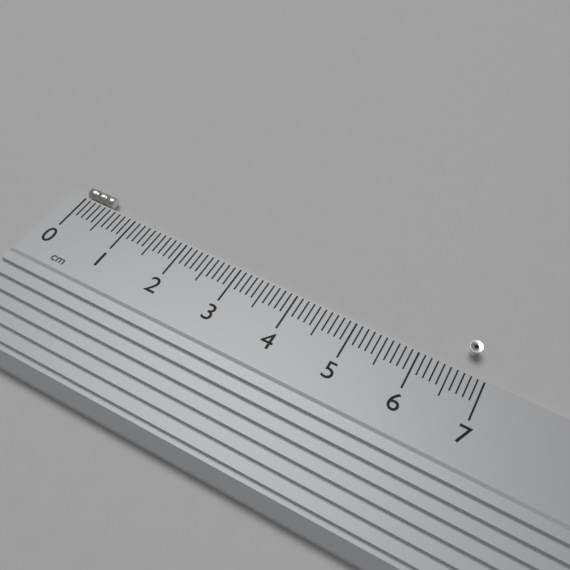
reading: 0.5 cm
